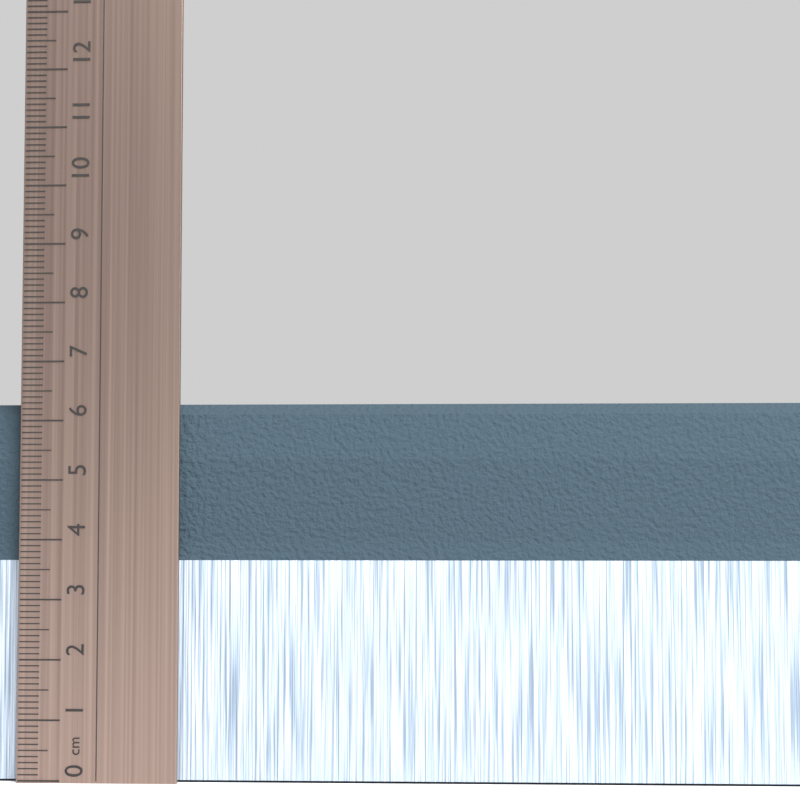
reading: 6.3 cm
